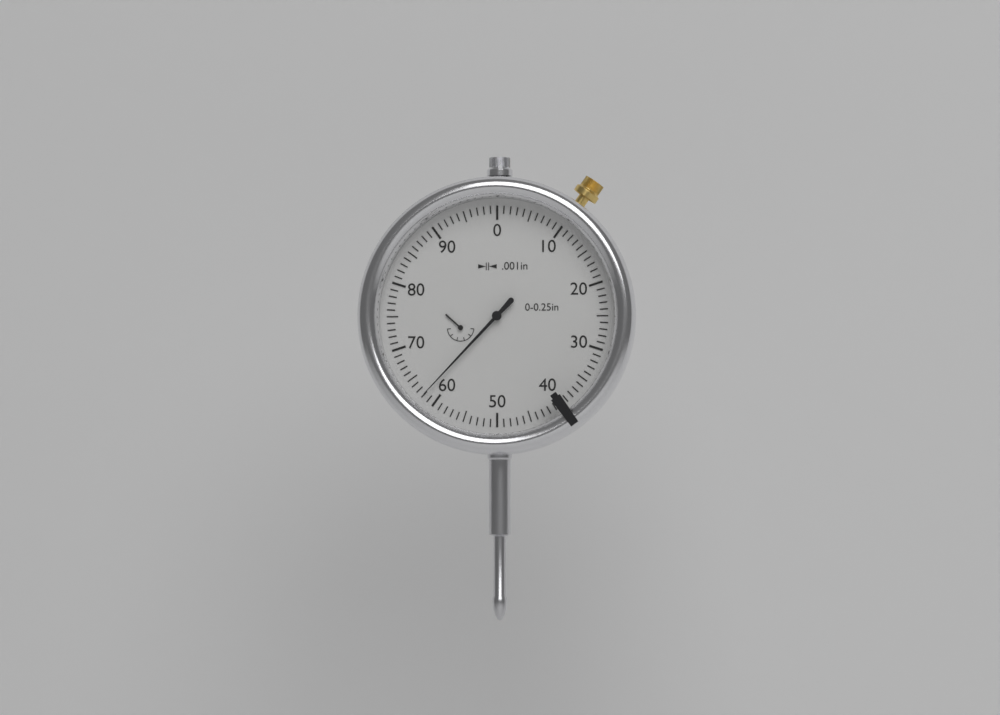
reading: 0.062 in
